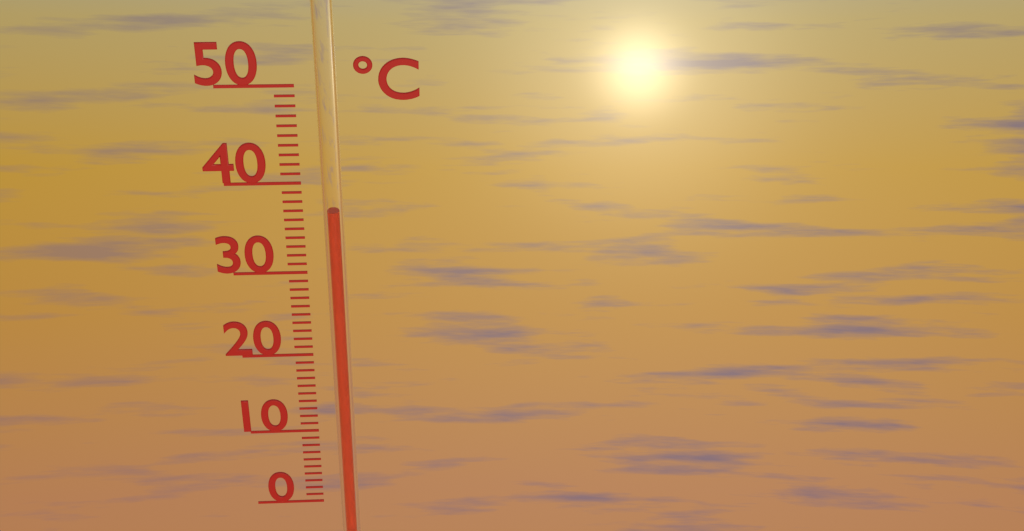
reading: 37 °C
